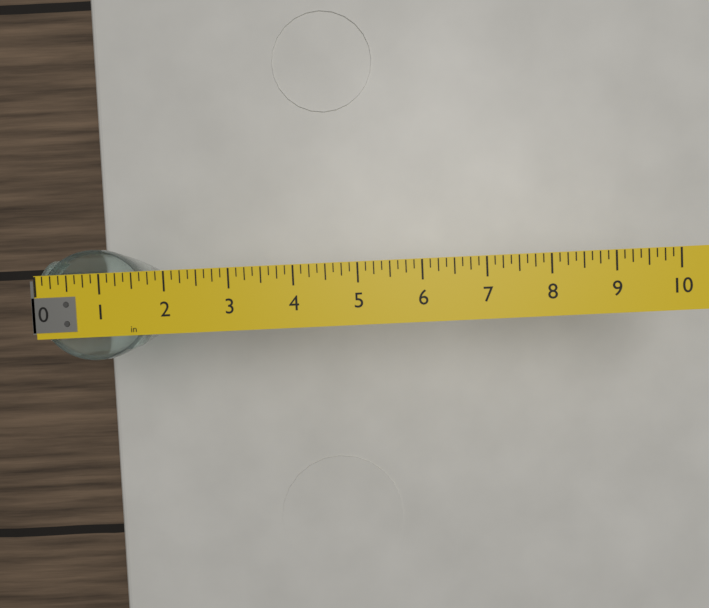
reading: 1.750 in
